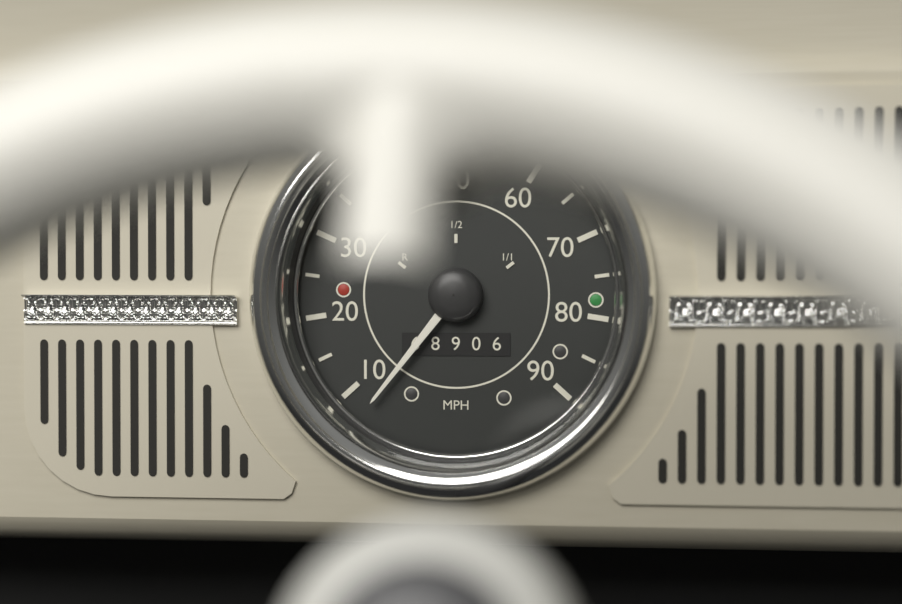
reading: 7 MPH
